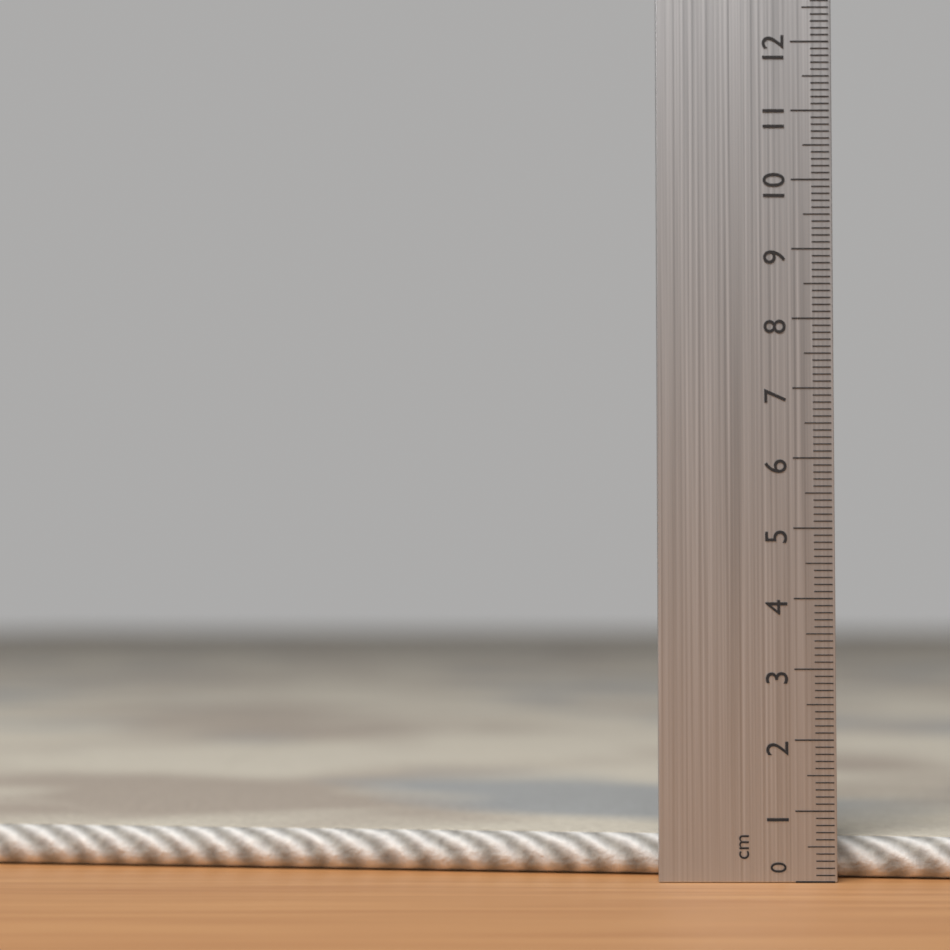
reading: 0.6 cm
